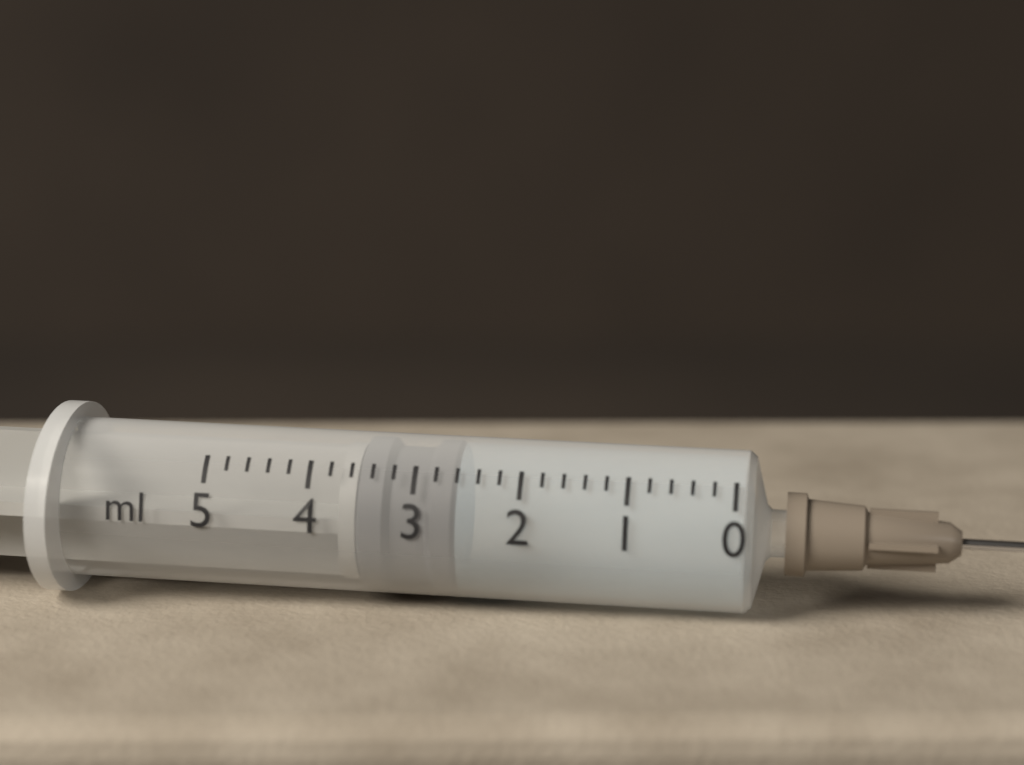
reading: 2.6 ml
